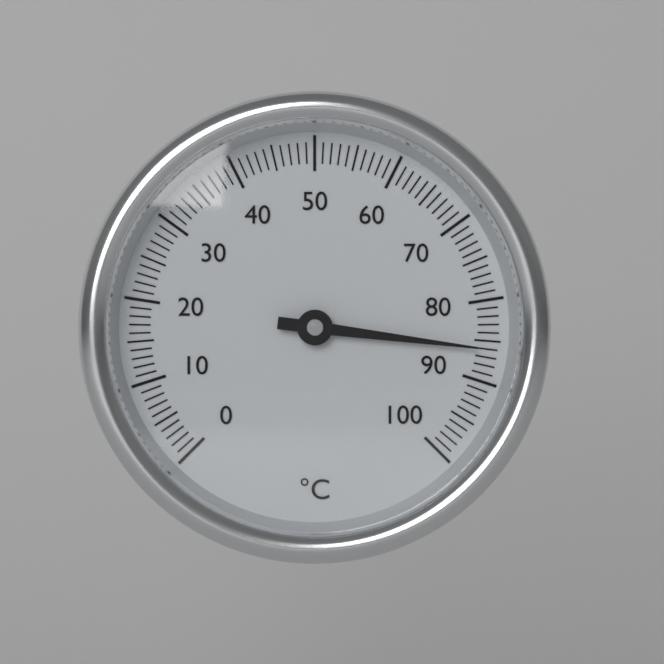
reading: 86 °C
